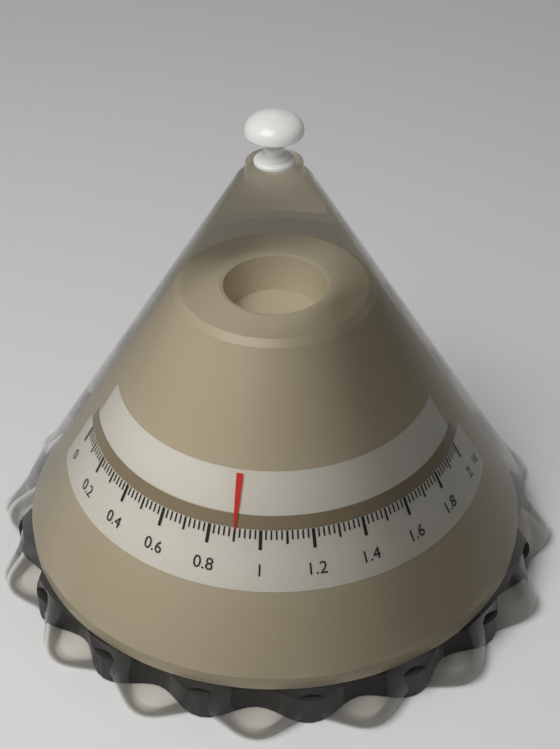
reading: 0.90 kg
